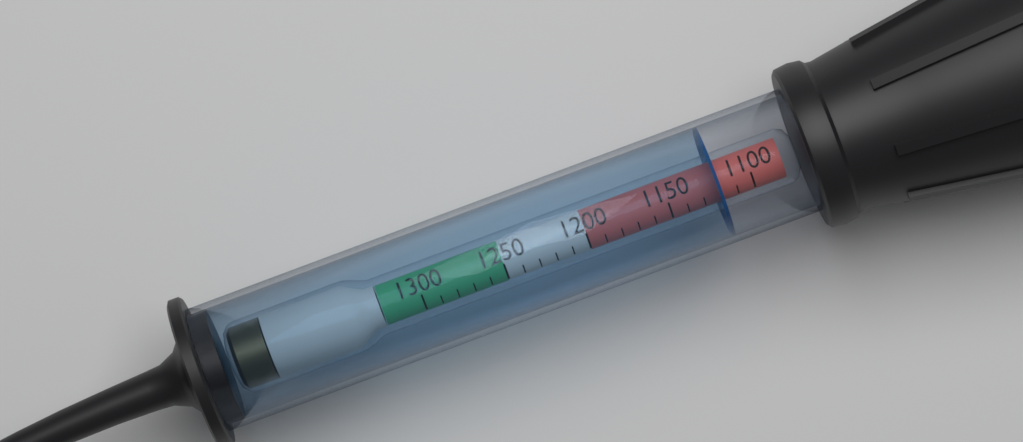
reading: 1120 (no unit)
